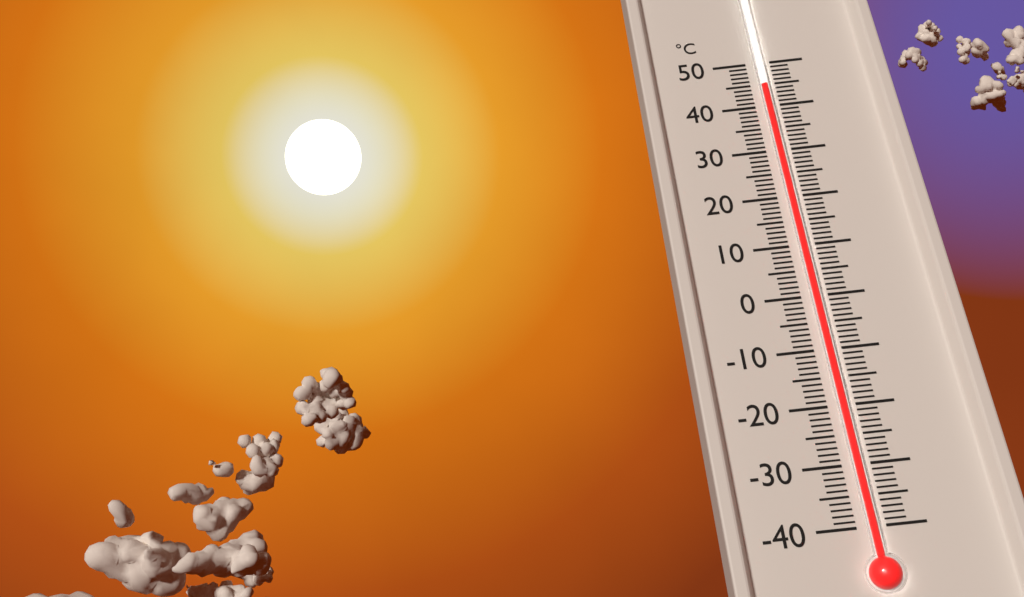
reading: 44 °C
